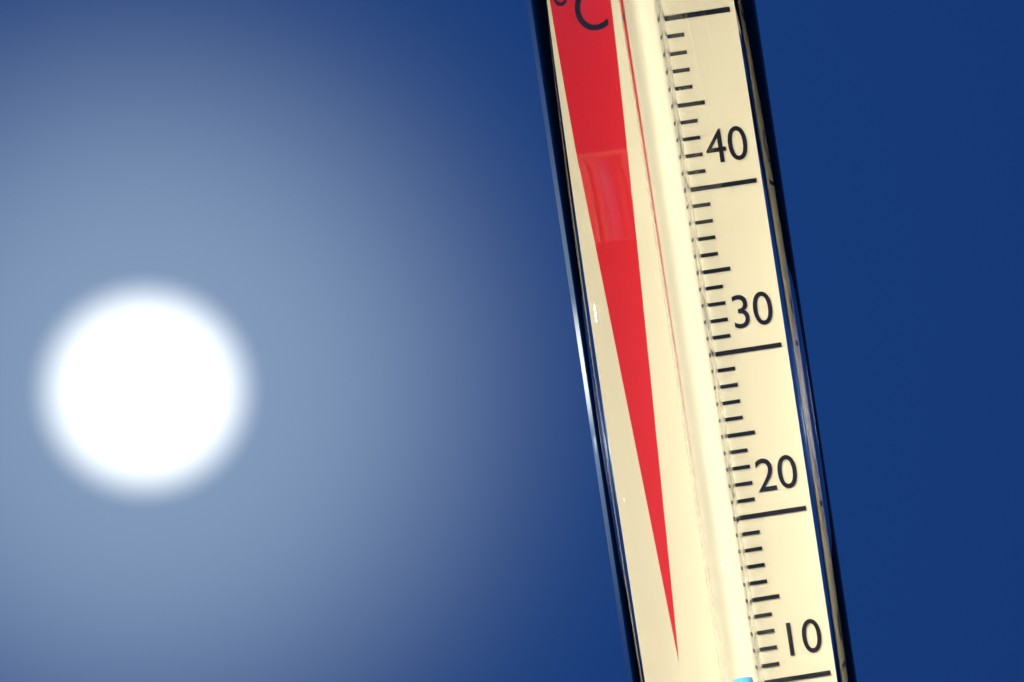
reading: 10 °C
